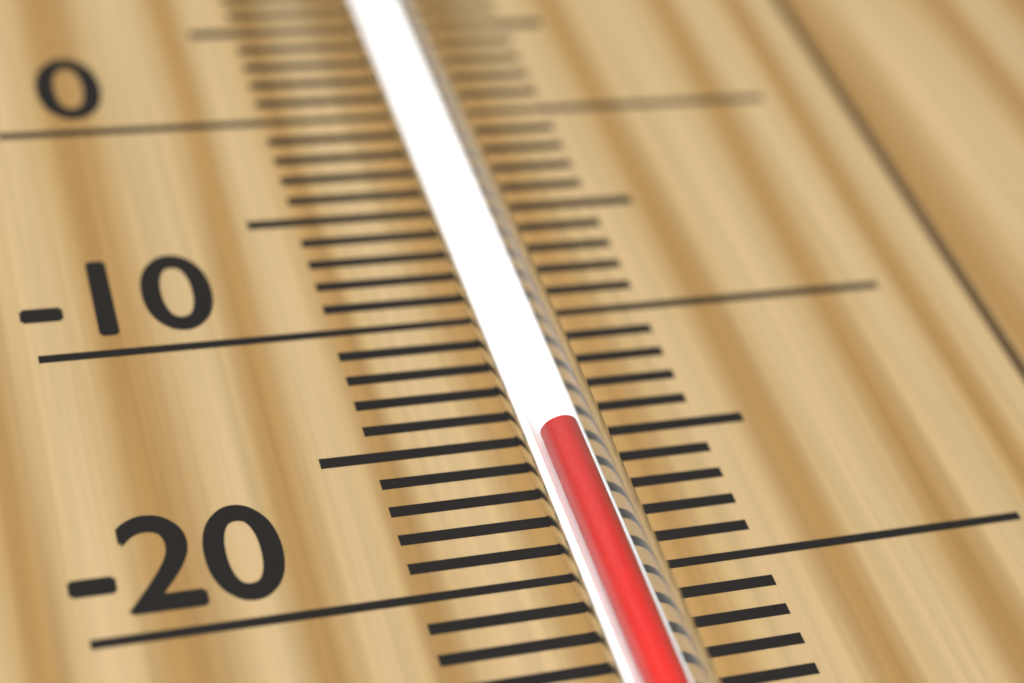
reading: -16 °C
